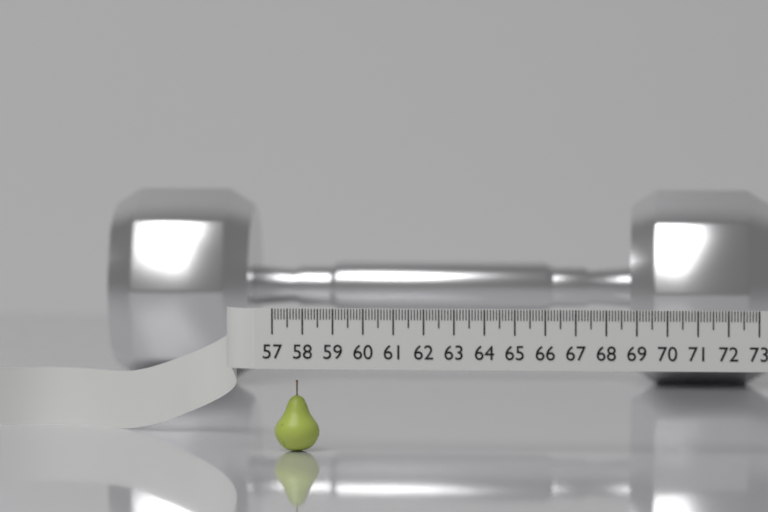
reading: 58.5 (no unit)
